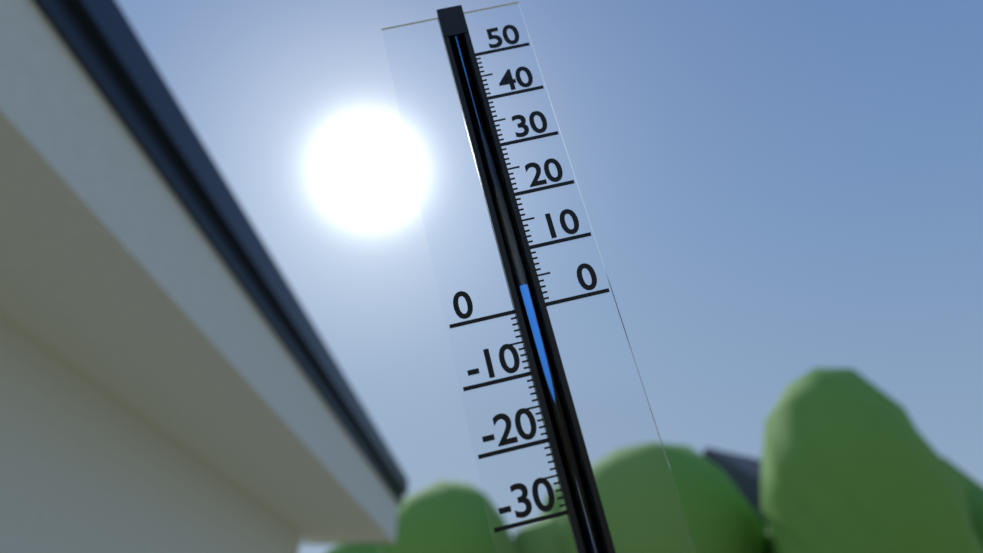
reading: 4 (no unit)
